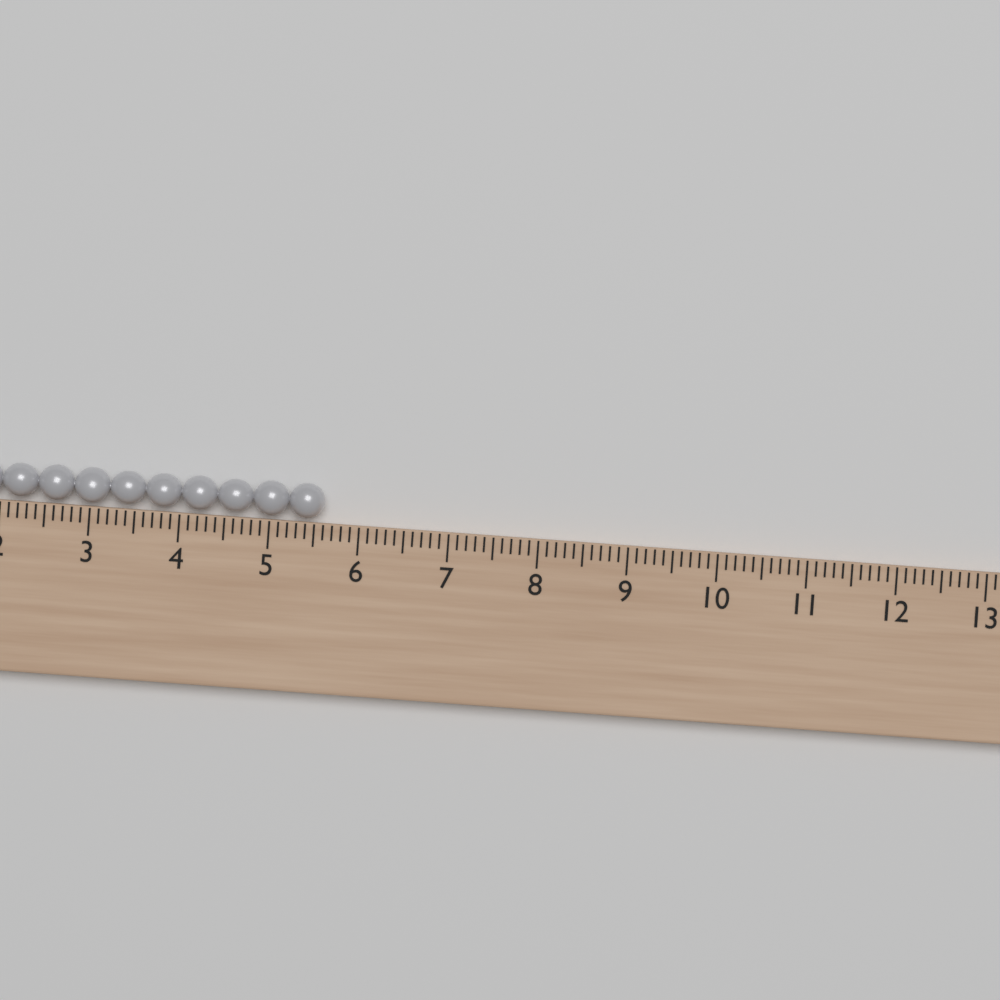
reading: 5.6 (no unit)
